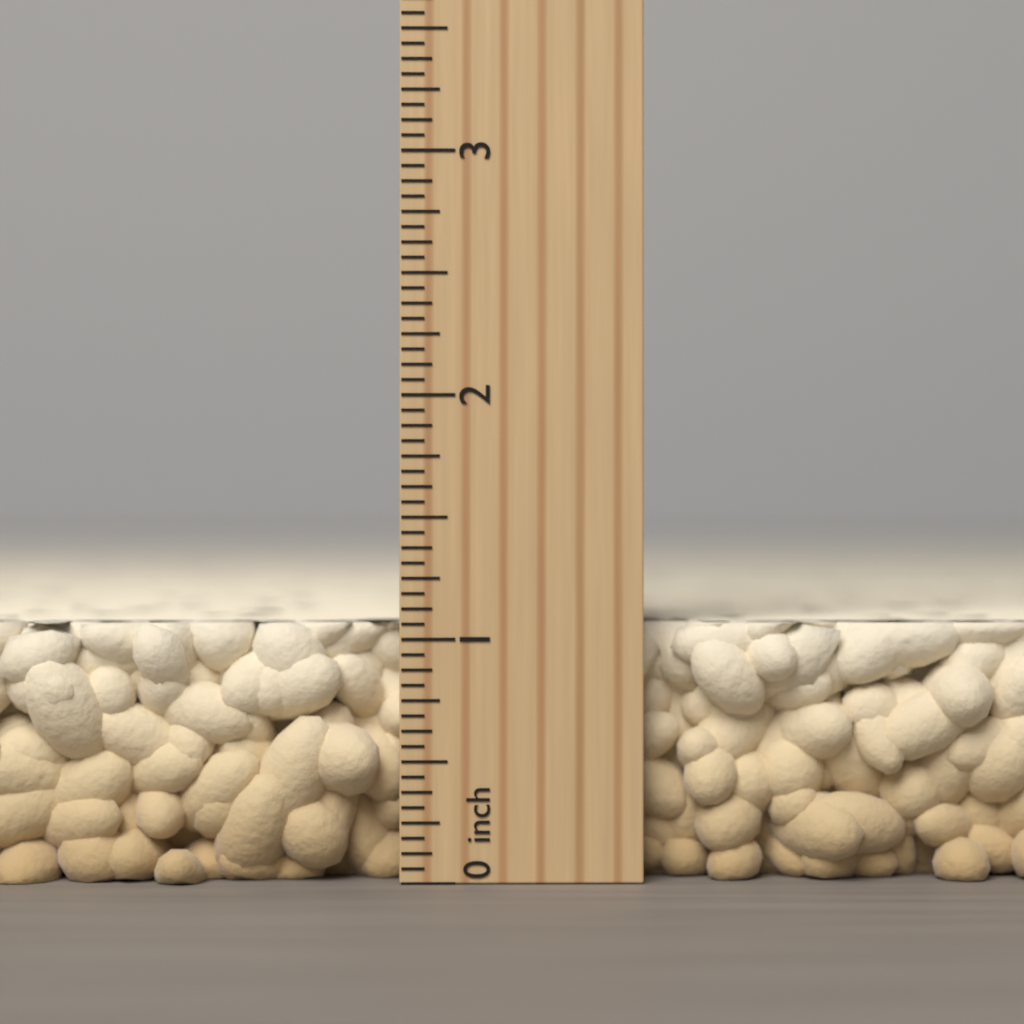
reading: 1.0625 inch
